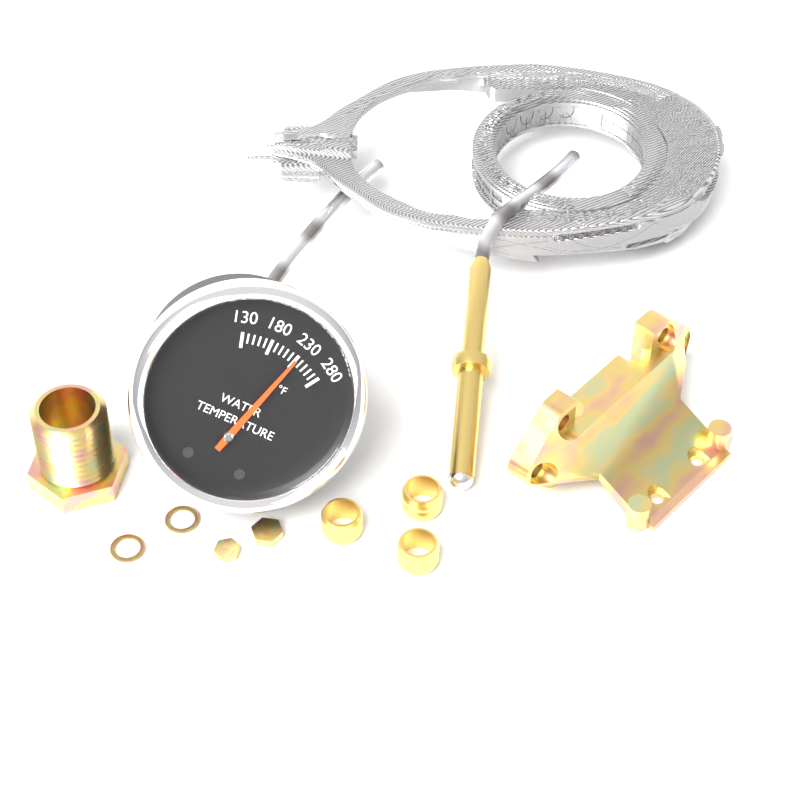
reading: 230 °F
